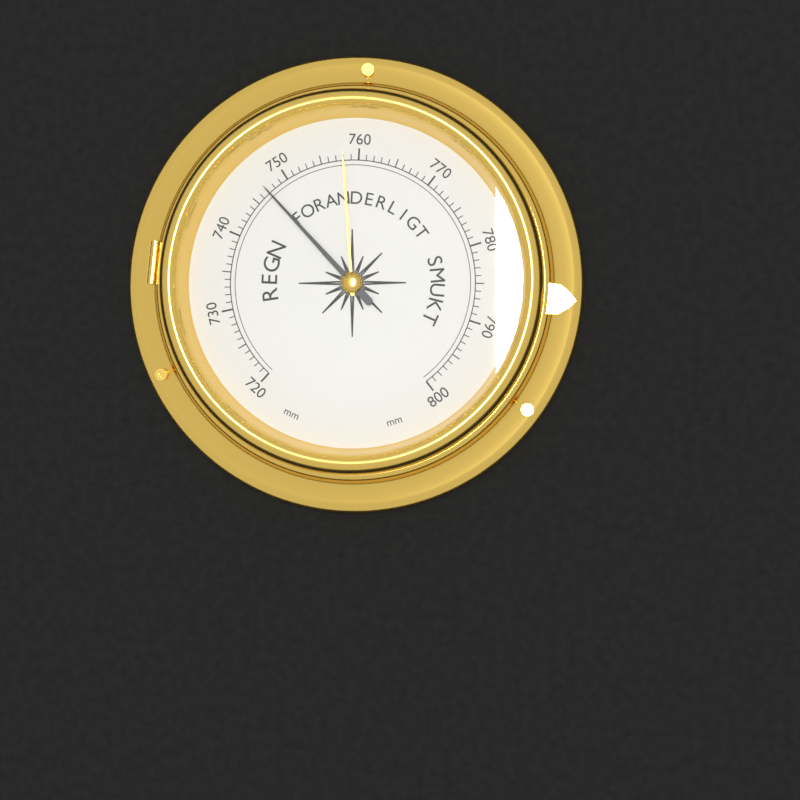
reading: 747 mm
